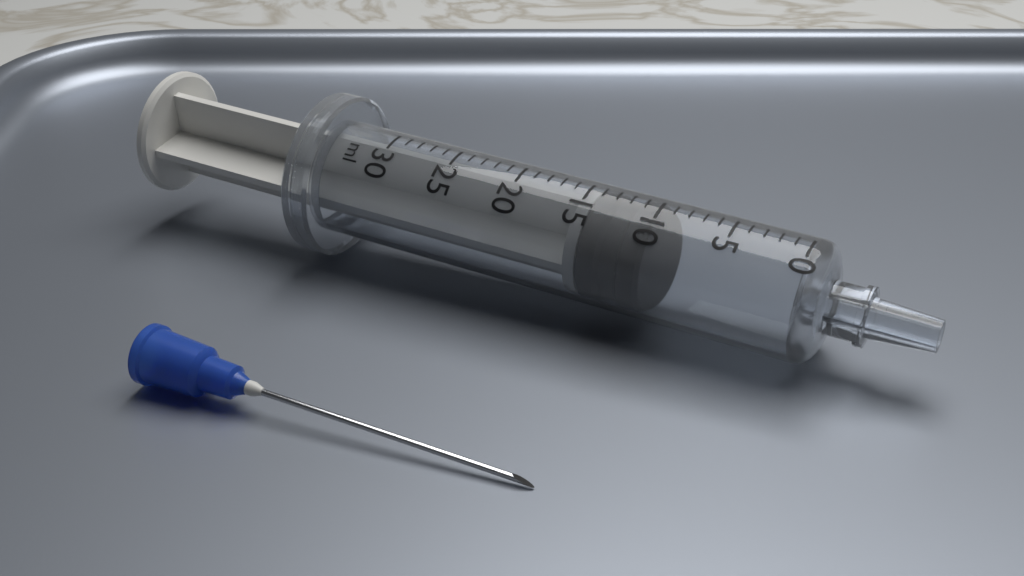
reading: 10 ml
